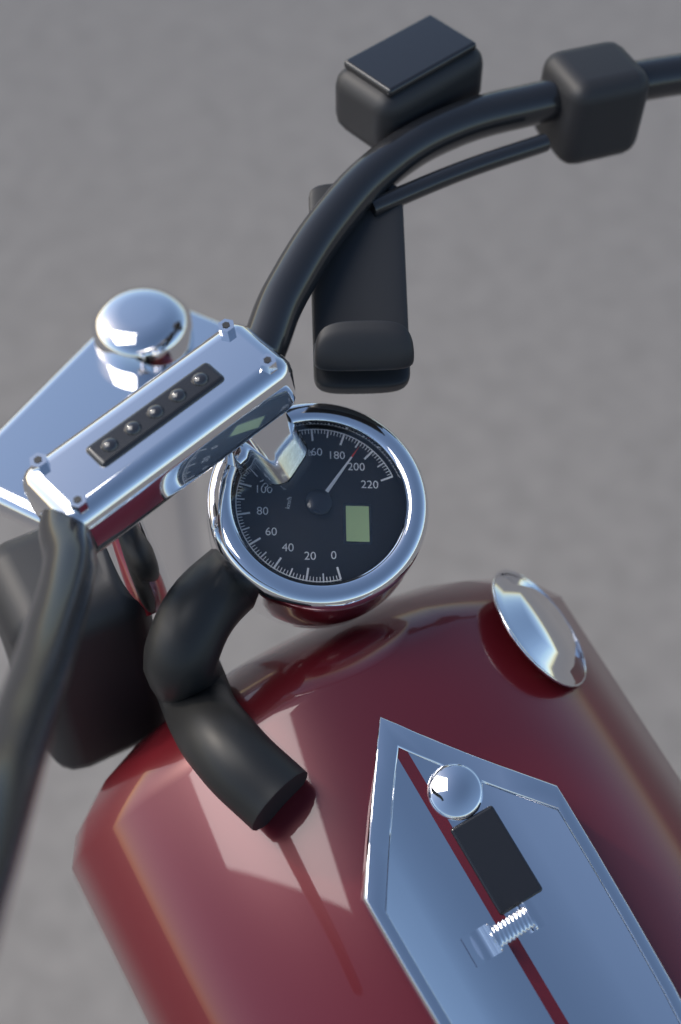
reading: 192 km/h
